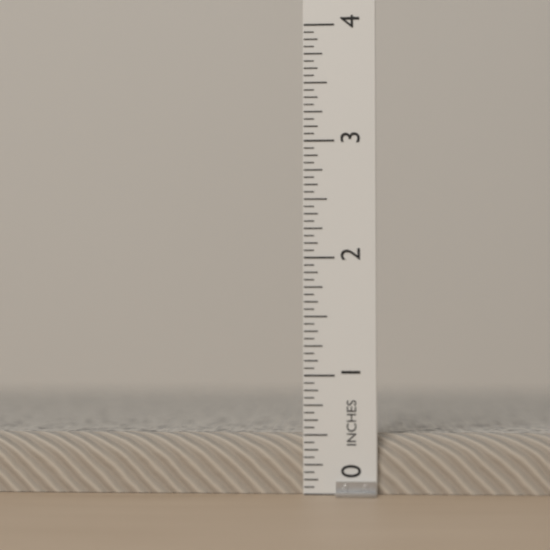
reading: 0.5000 in
